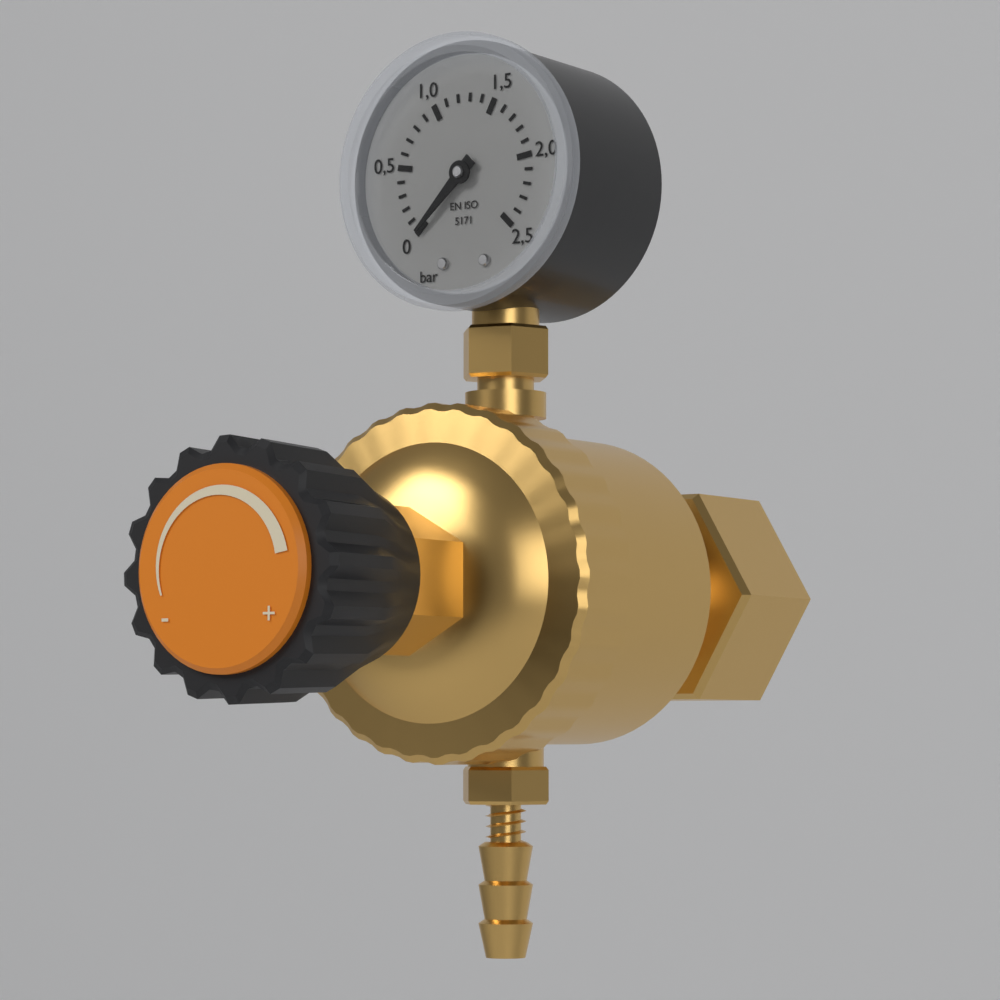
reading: 0.0 bar
